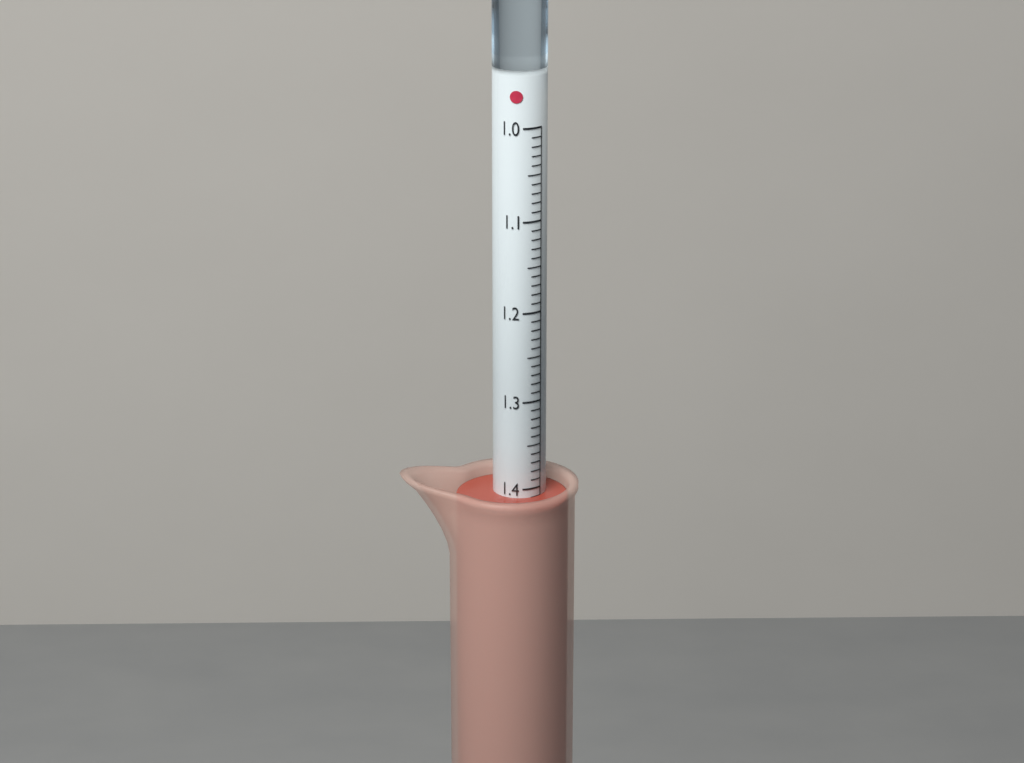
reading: 1.41 (no unit)
